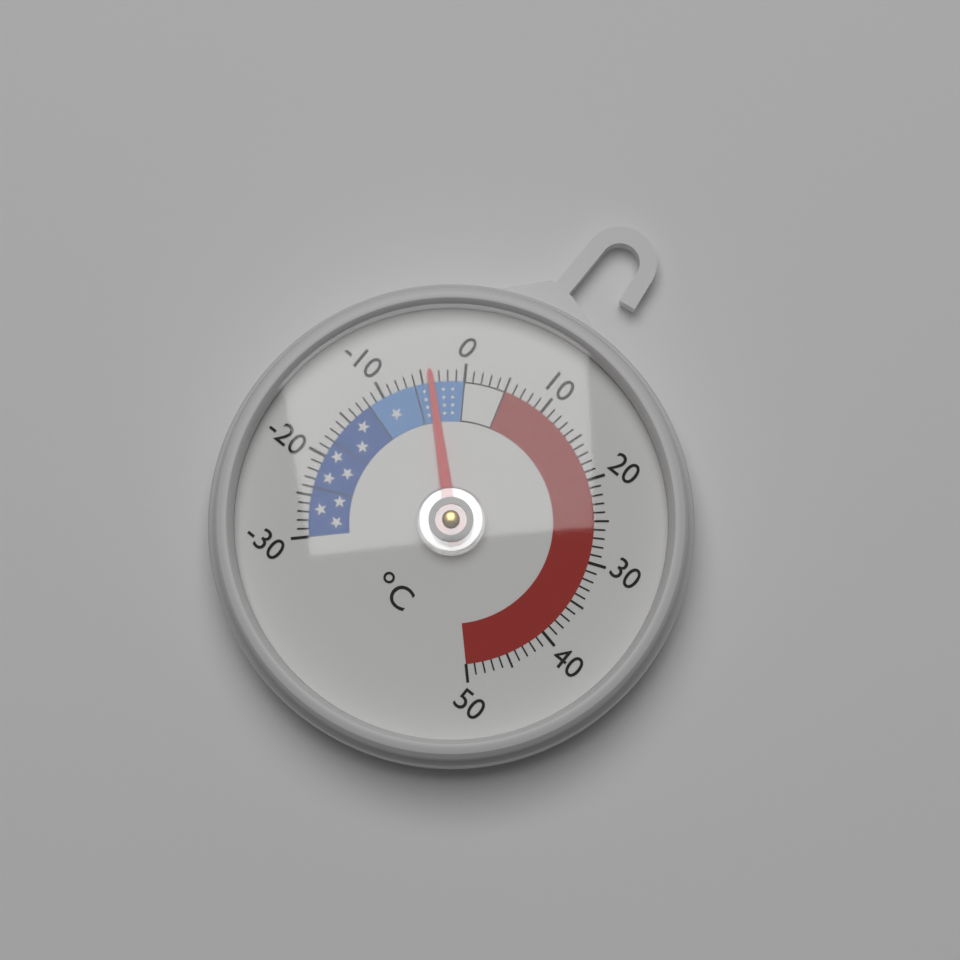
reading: -4 °C
